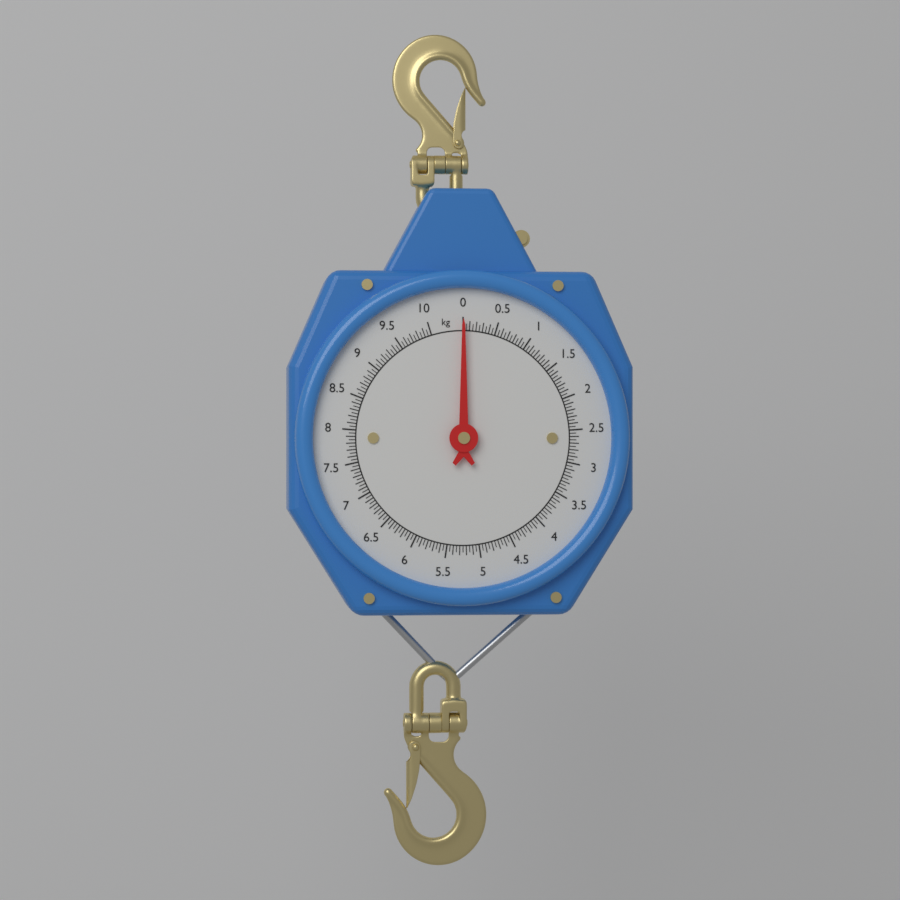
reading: 0.00 kg
